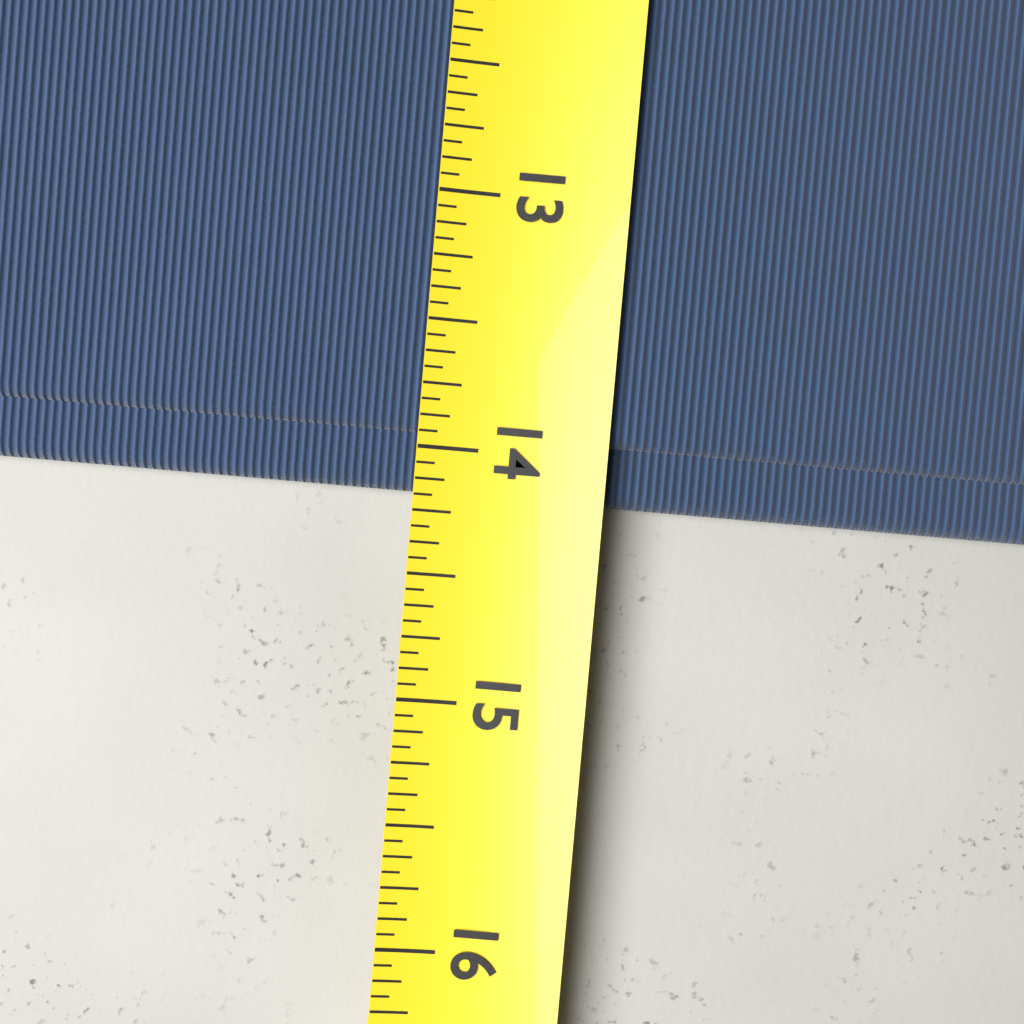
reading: 14.1875 (no unit)
